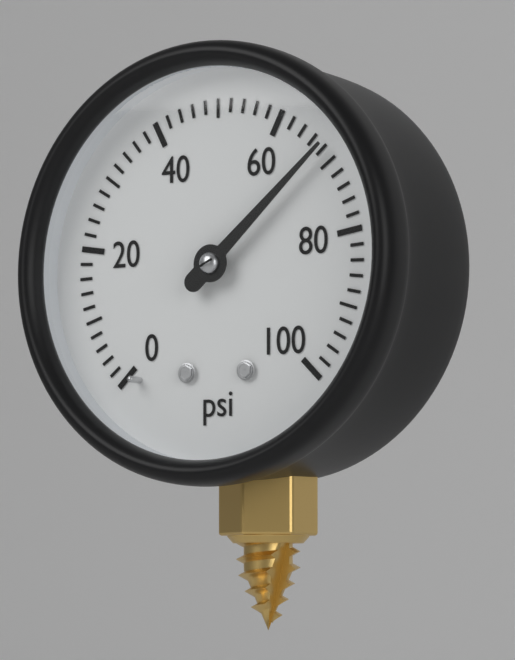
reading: 68 psi
